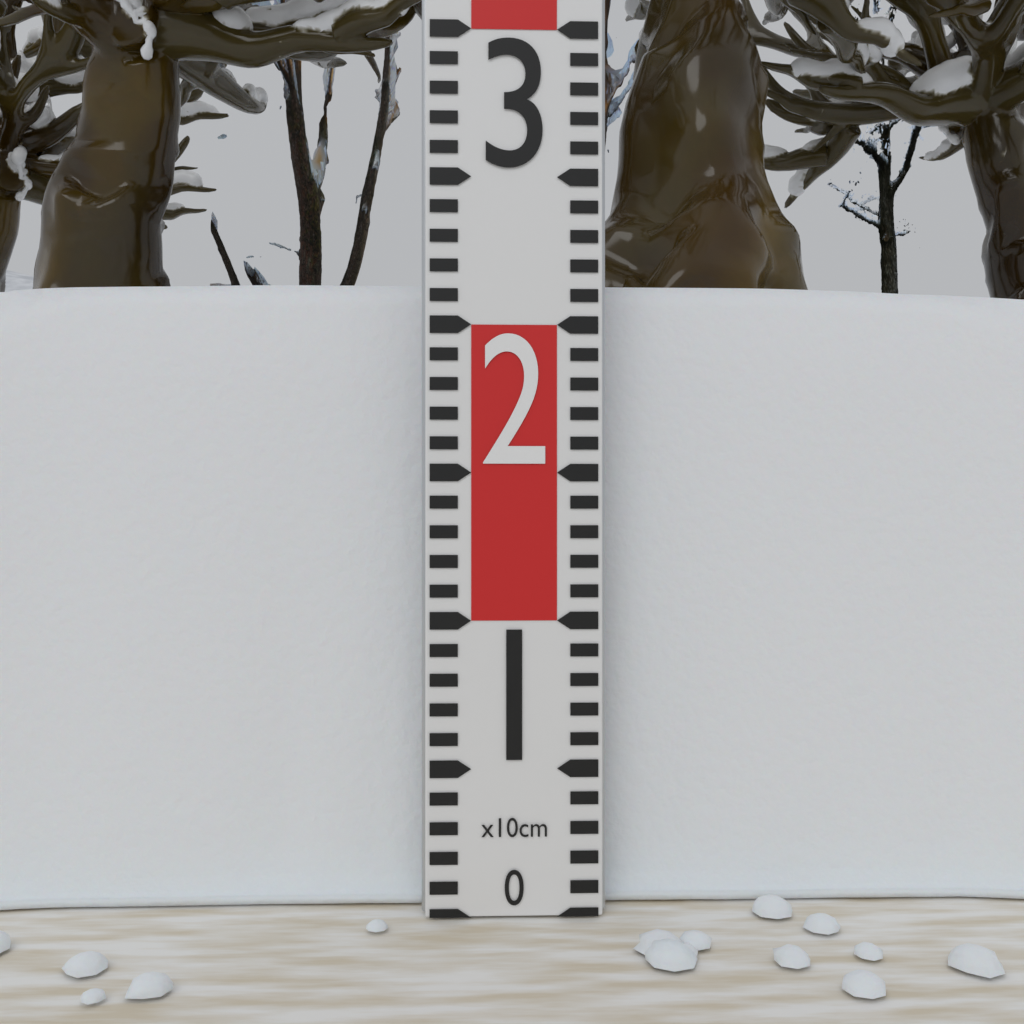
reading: 22 cm
